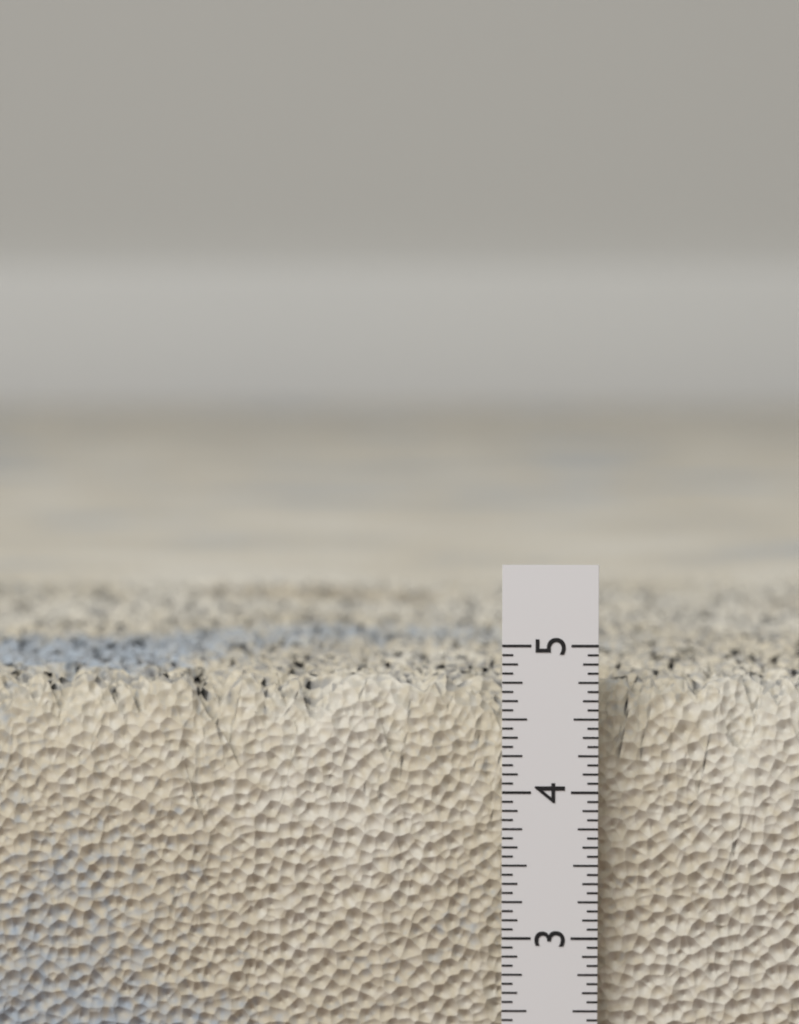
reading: 4.7500 in
